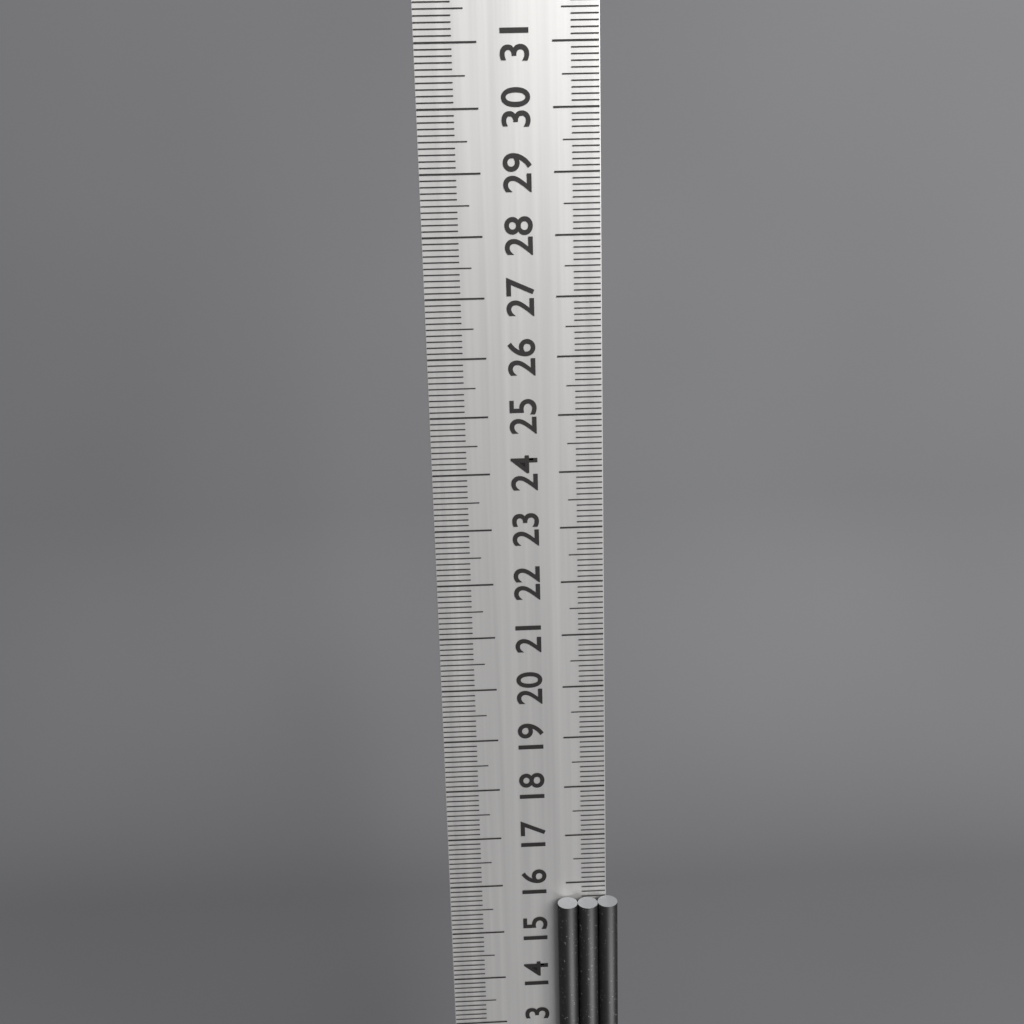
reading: 15.7 cm
